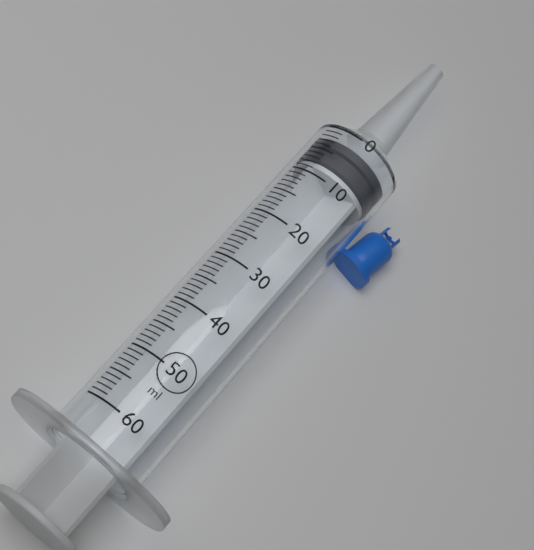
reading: 2 ml
